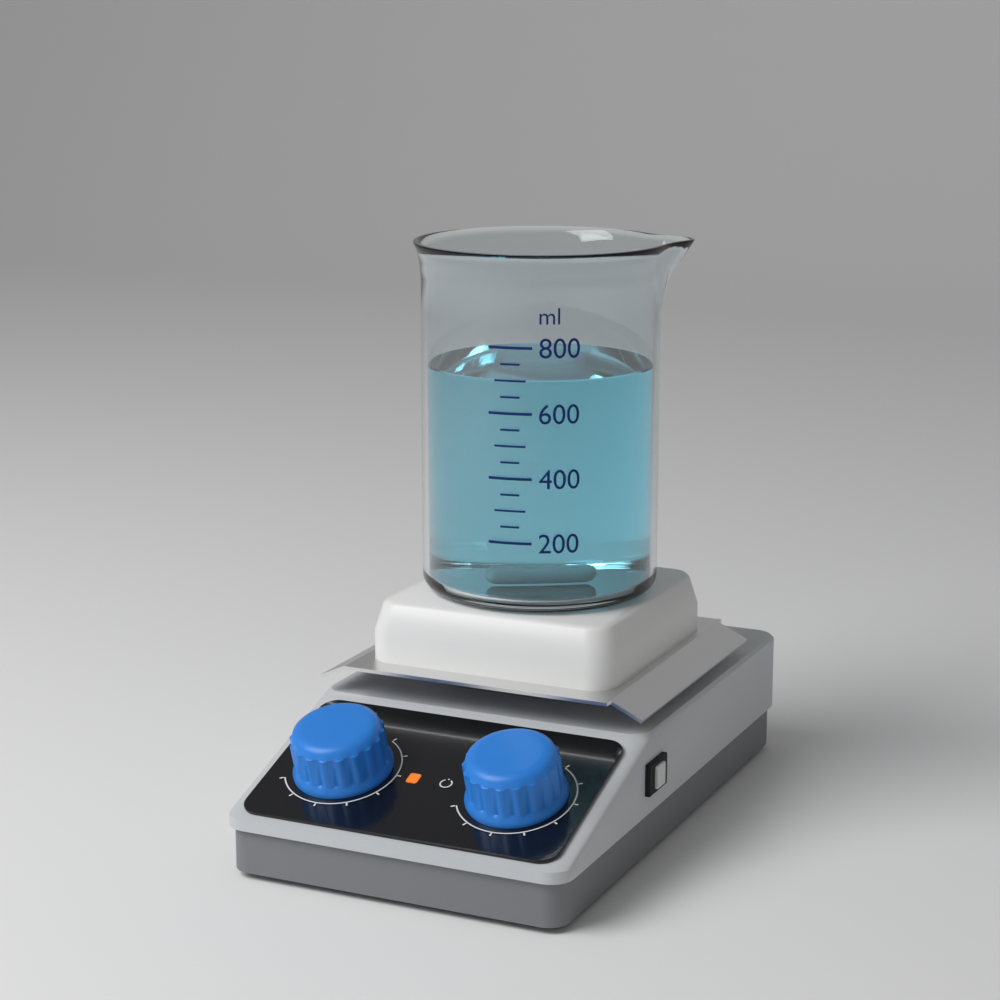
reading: 700 ml
